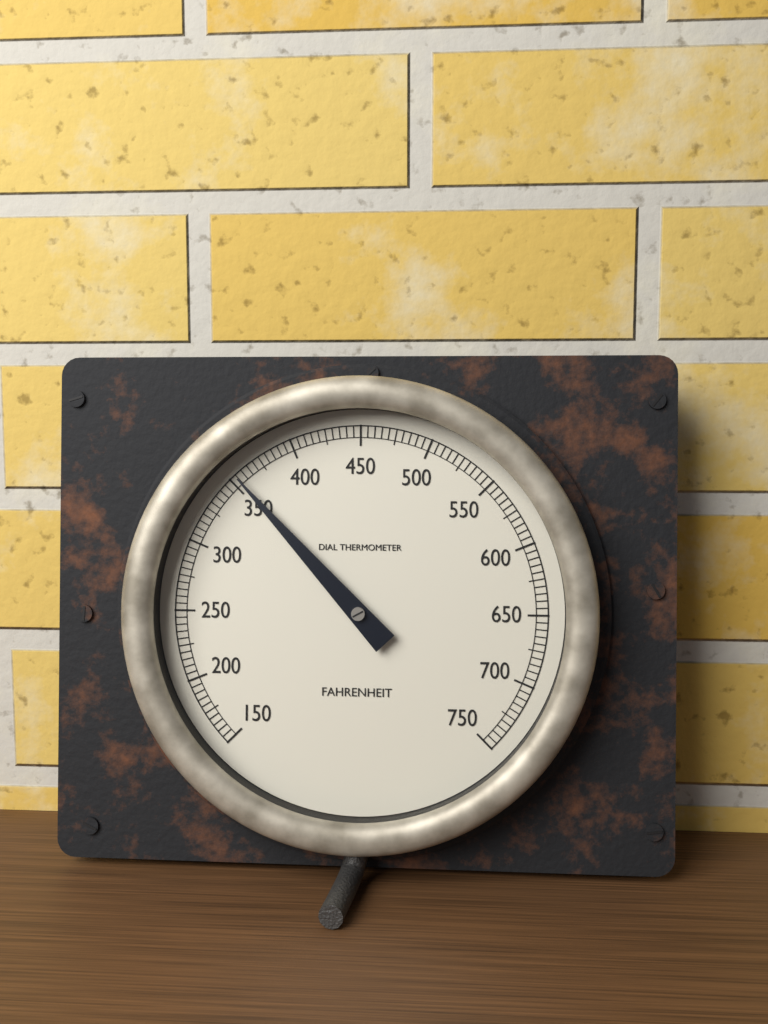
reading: 355 °F
